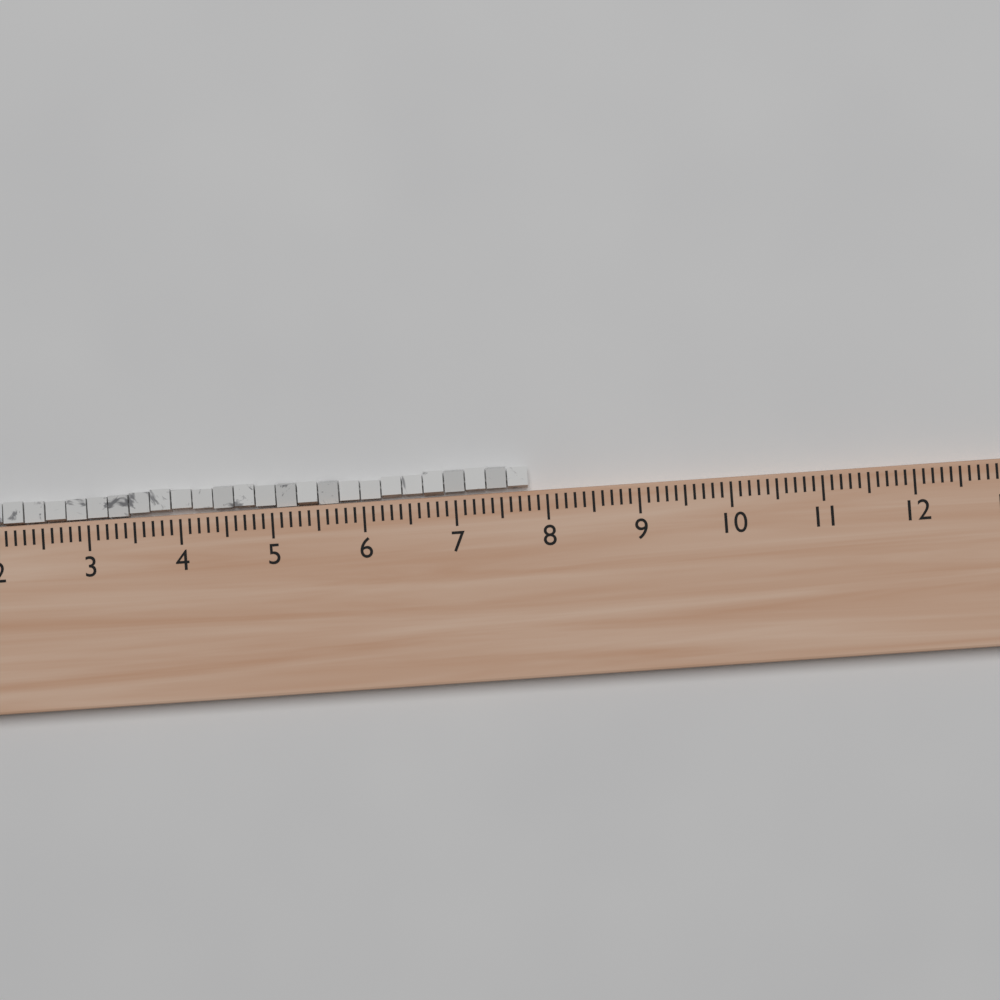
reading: 7.8 (no unit)
